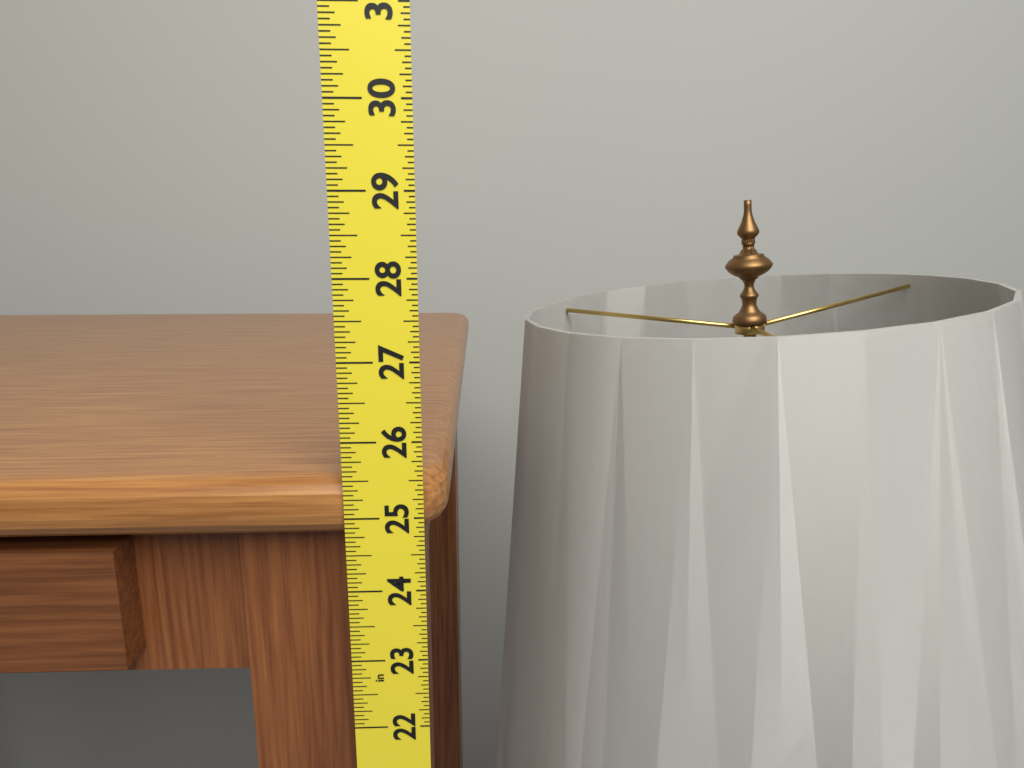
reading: 25.5000 in
